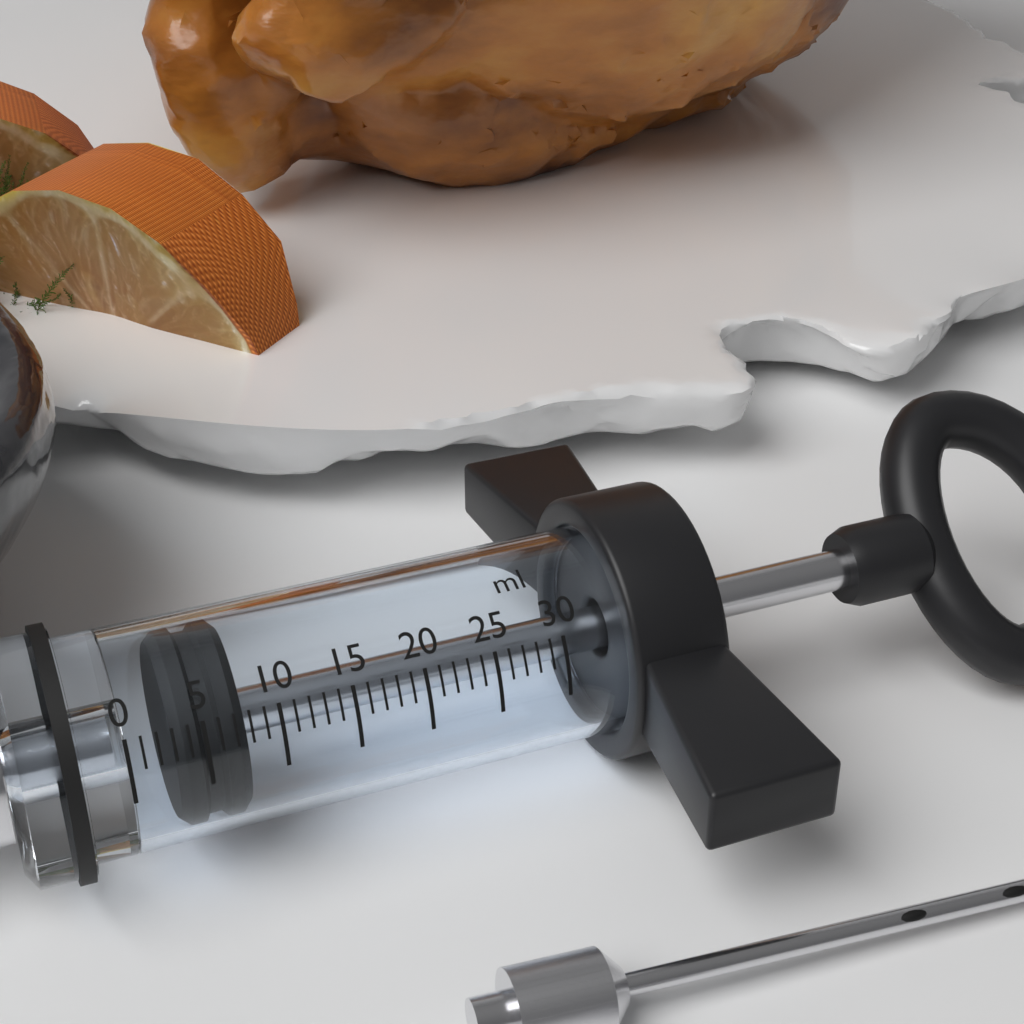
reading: 3 ml
